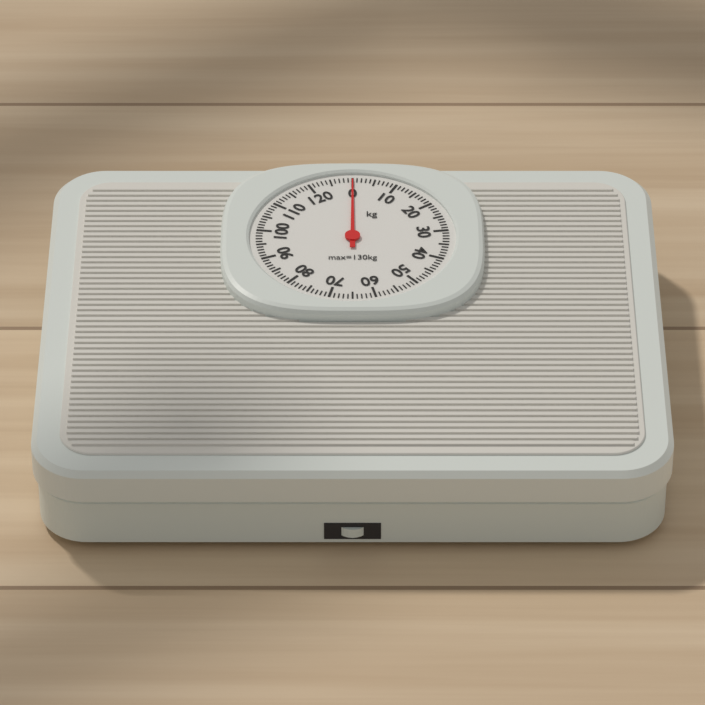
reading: 0 kg
